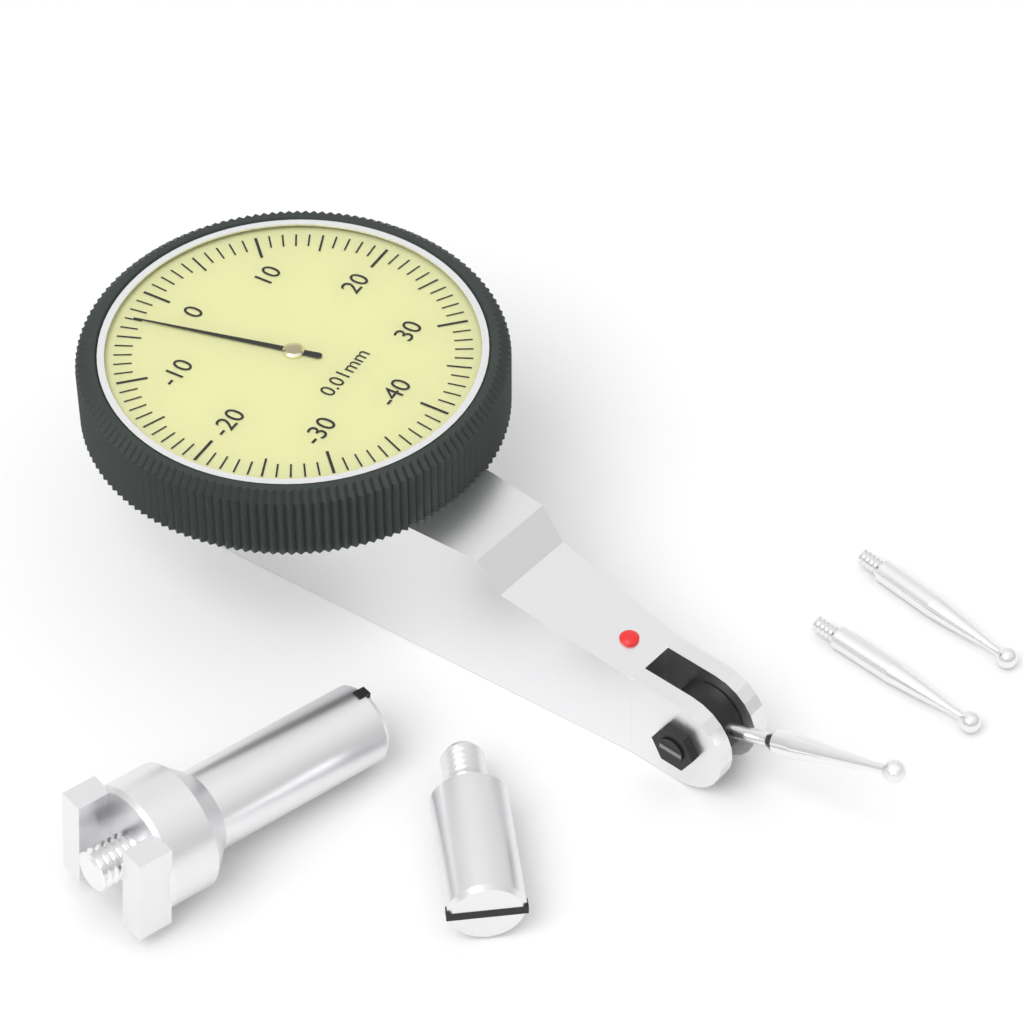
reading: -3 0.01mm
